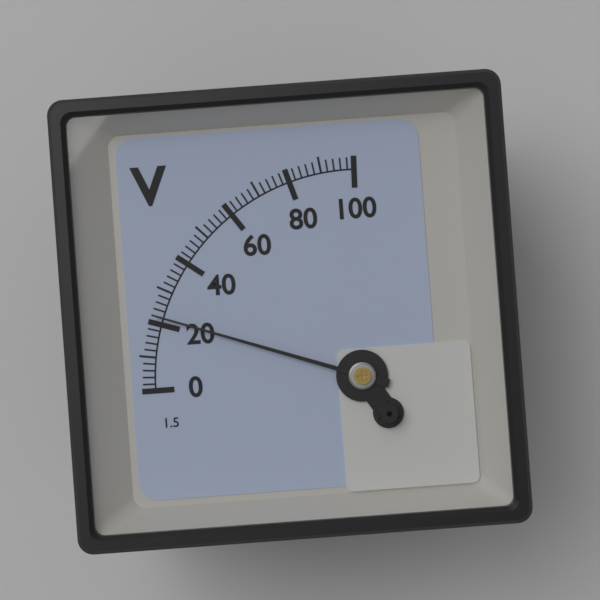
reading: 22 V
